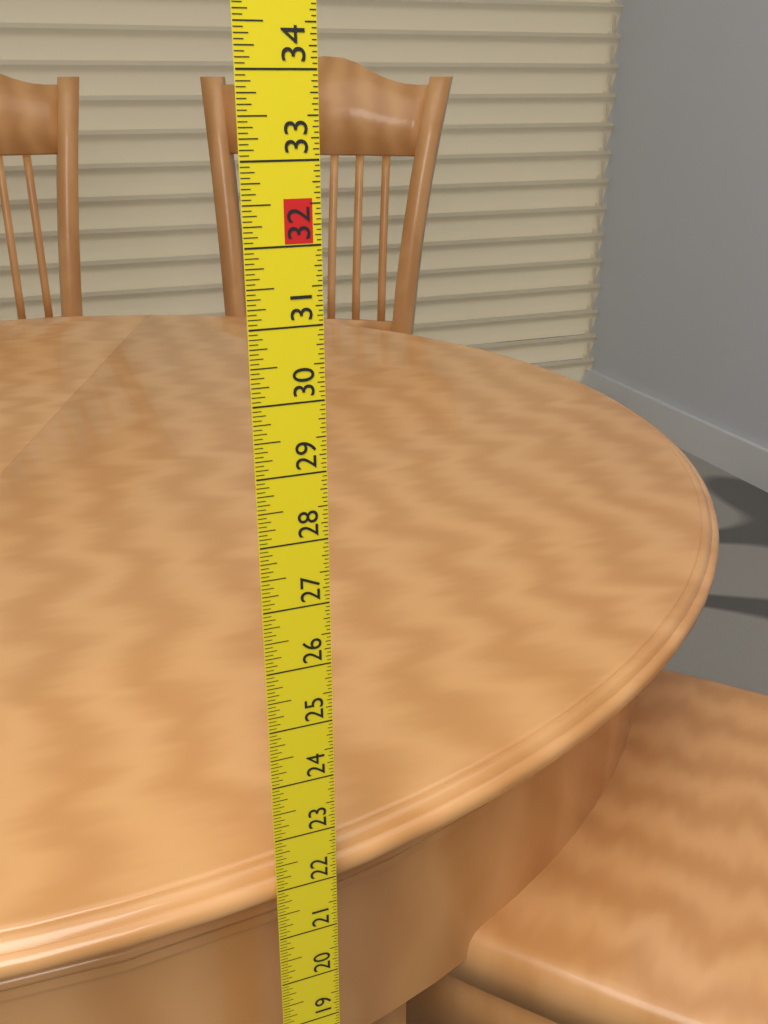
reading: 22.1250 in
